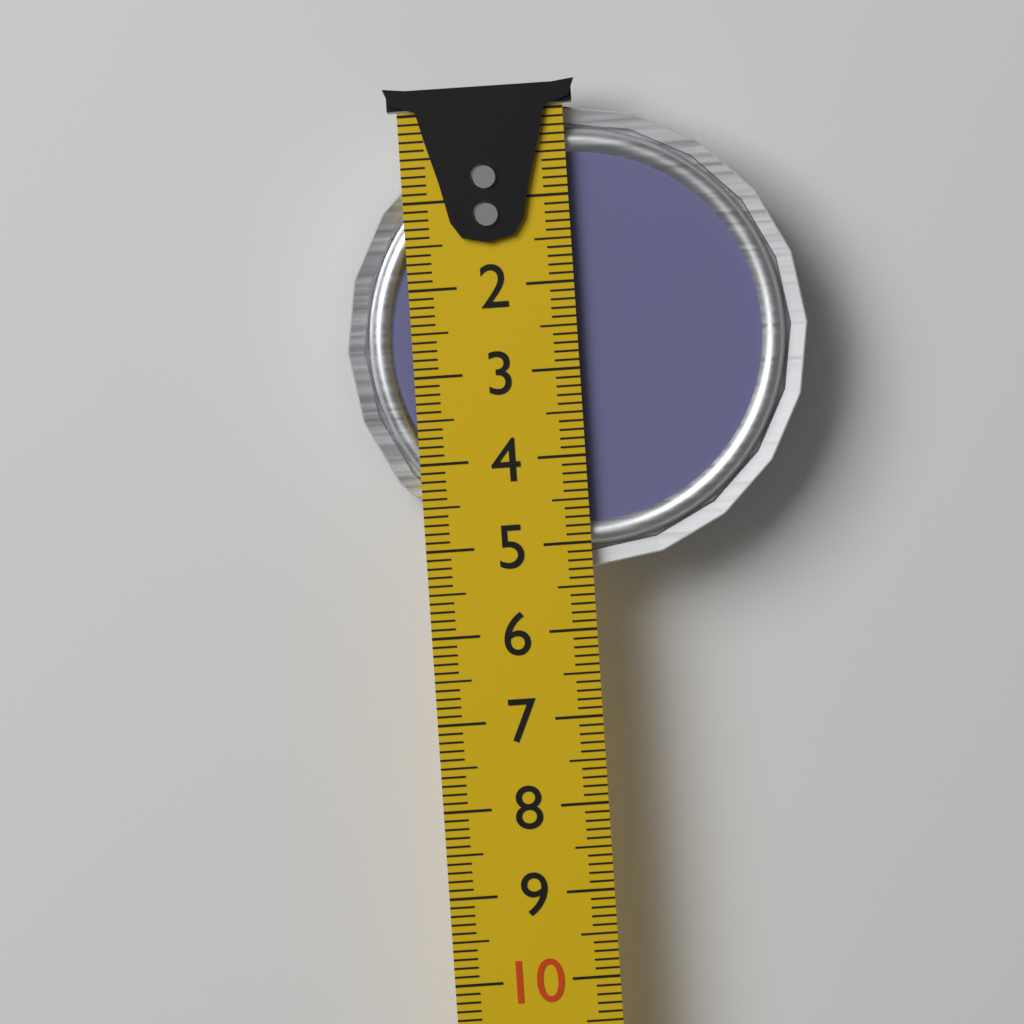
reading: 5.3 cm
